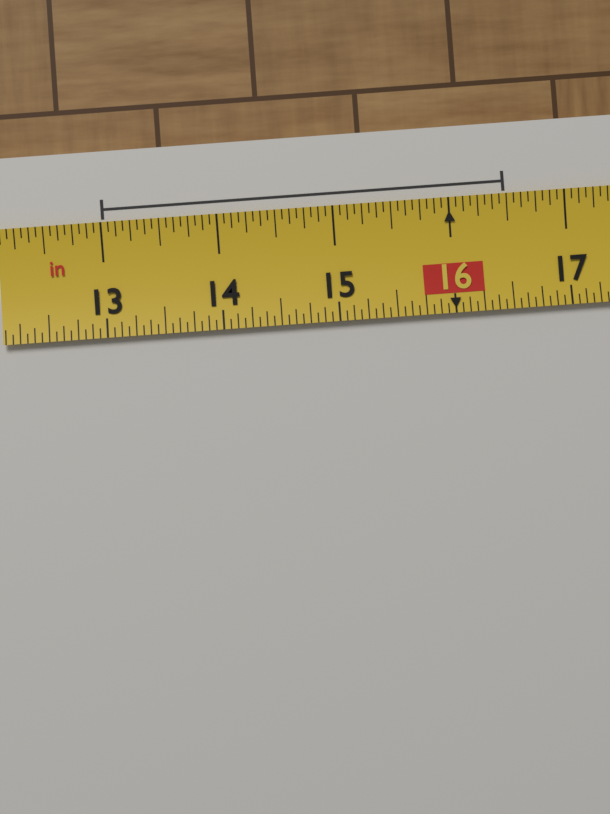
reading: 16.5000 in
